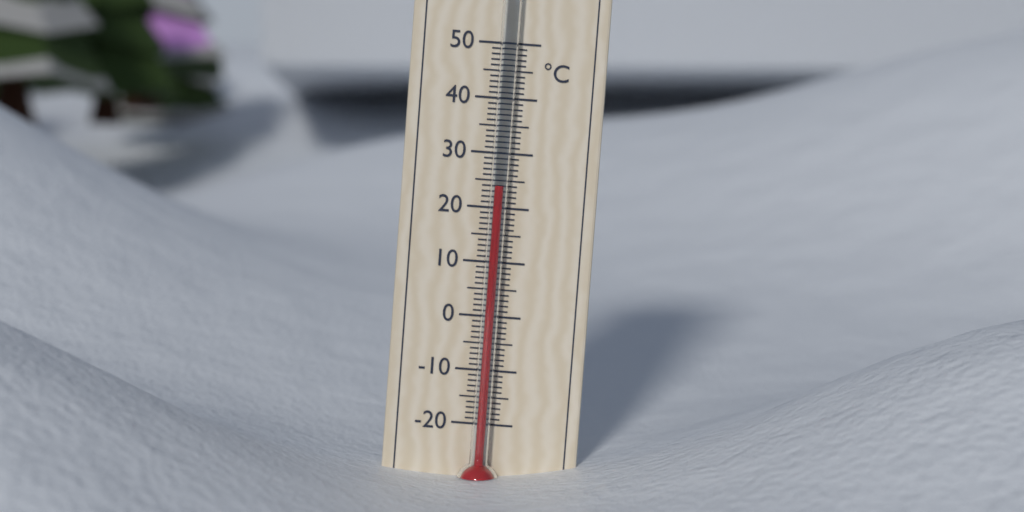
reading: 24 °C
